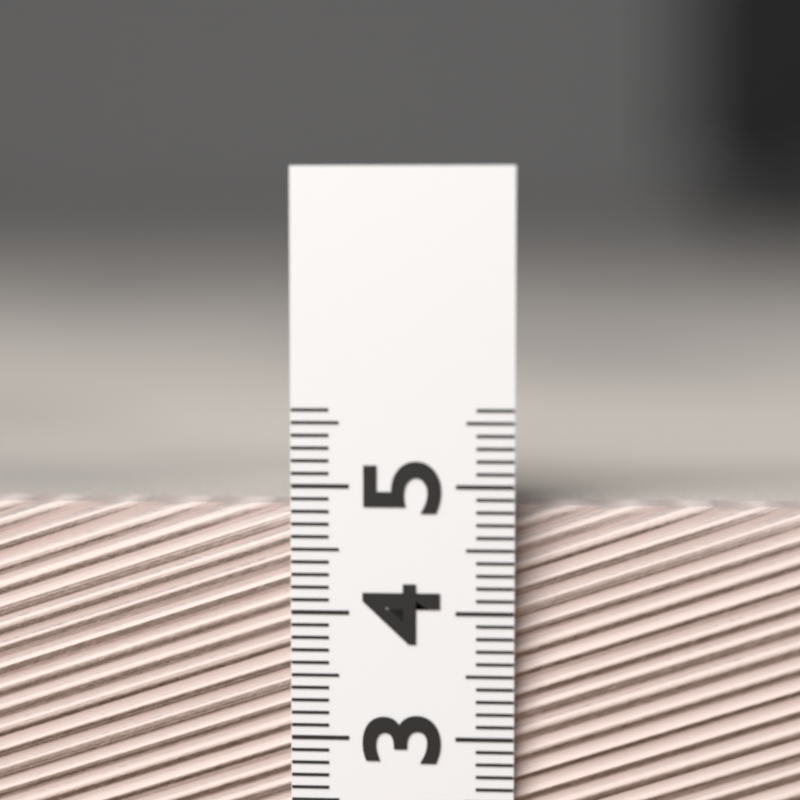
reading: 4.8 (no unit)
